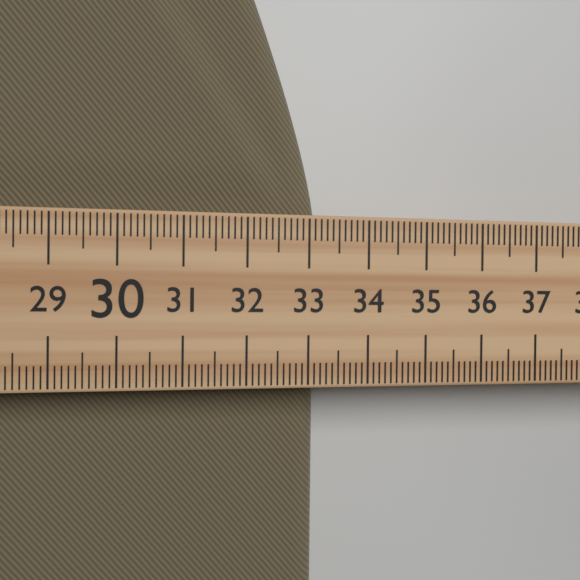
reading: 33.3 (no unit)
